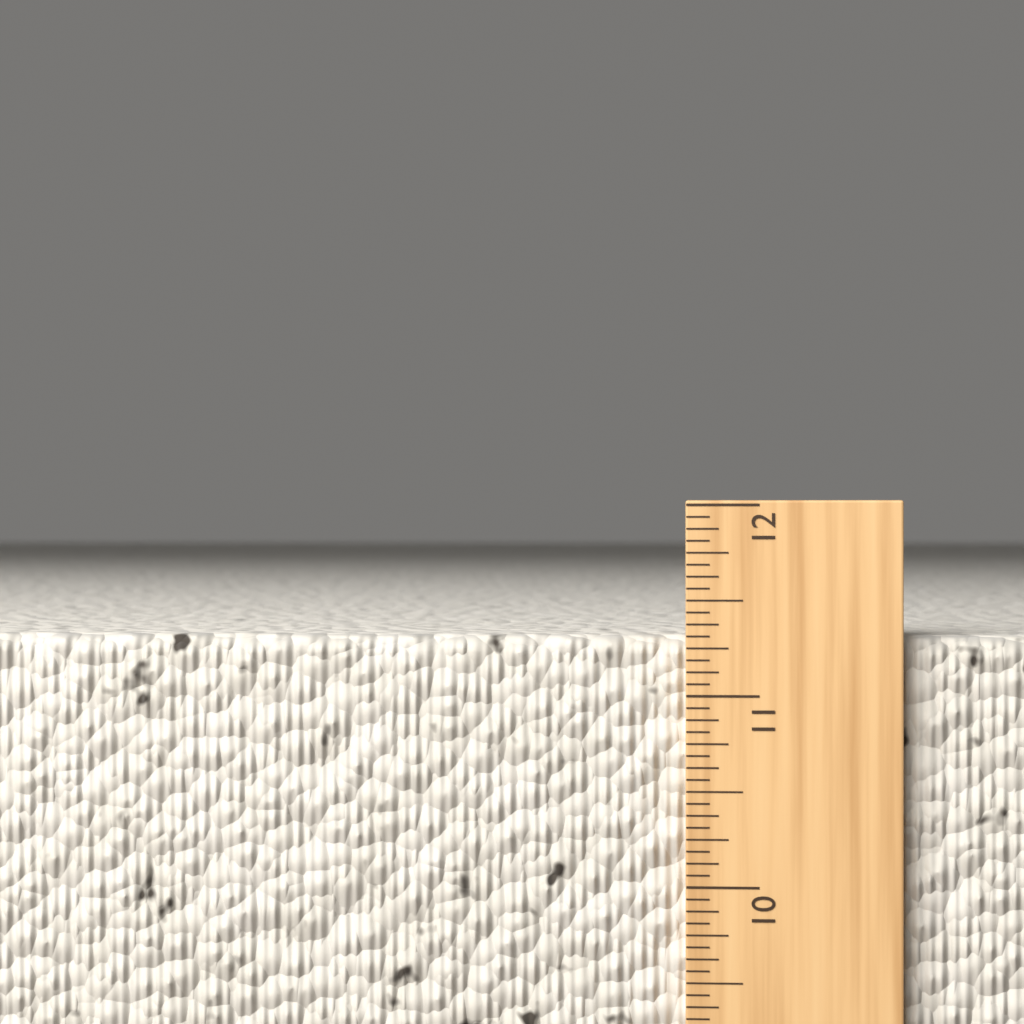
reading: 11.3125 in
